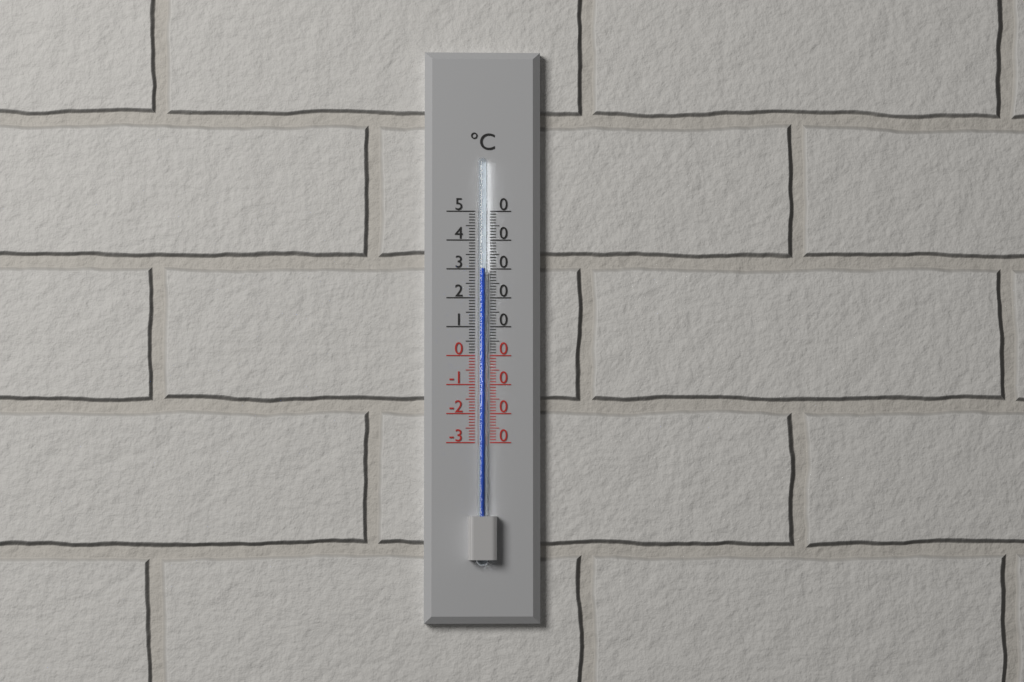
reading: 30 °C
